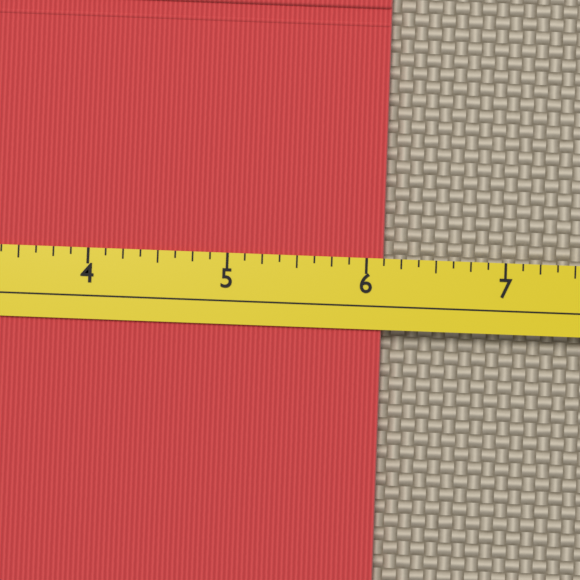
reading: 6.125 (no unit)
